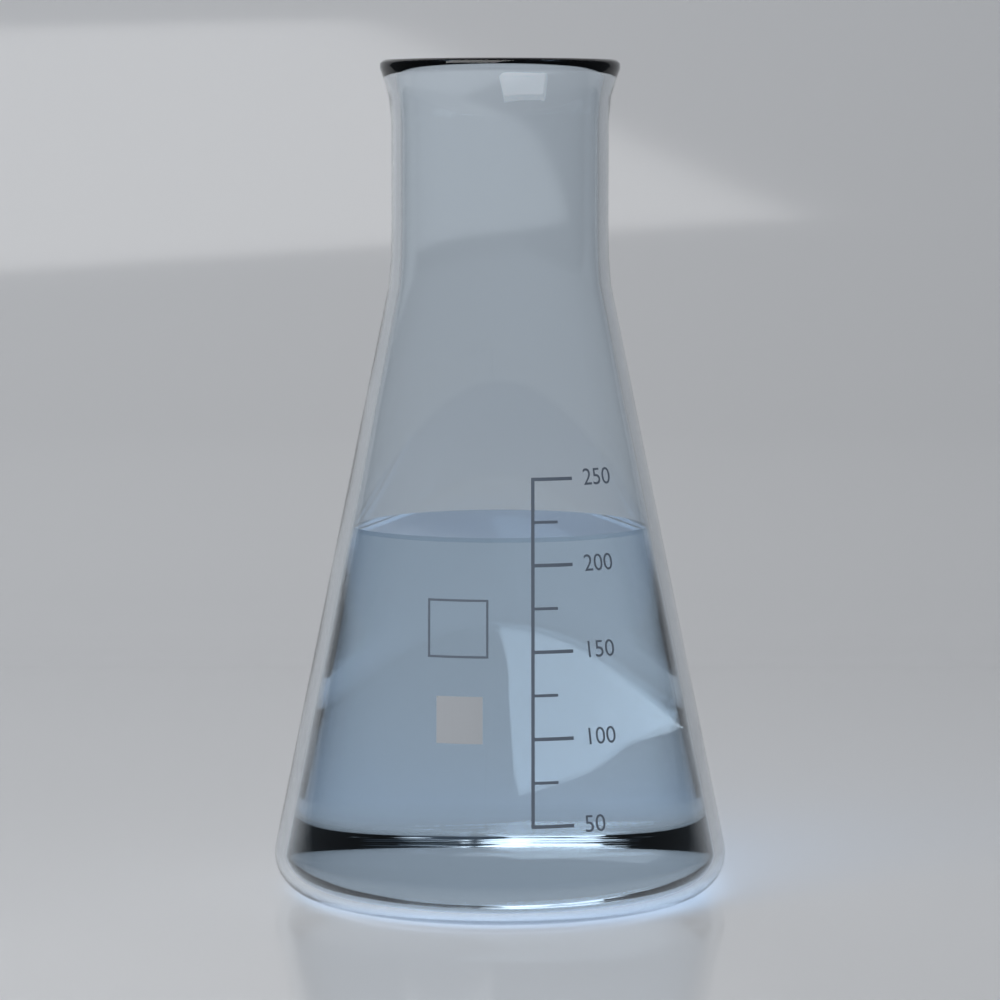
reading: 215 (no unit)
